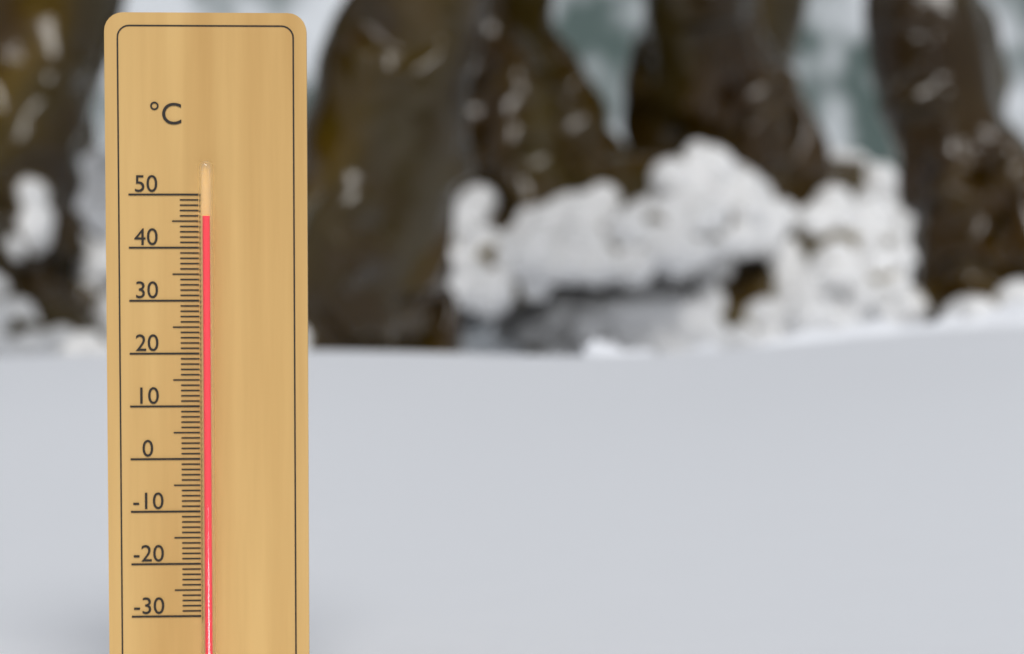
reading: 46 °C
